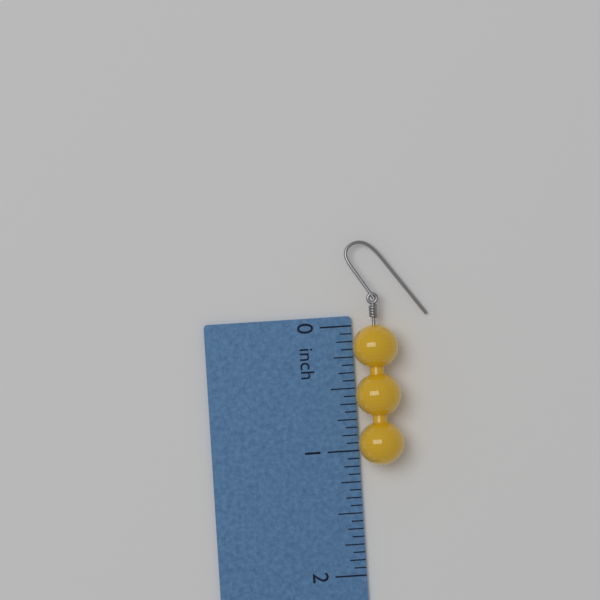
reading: 1.1250 inch
